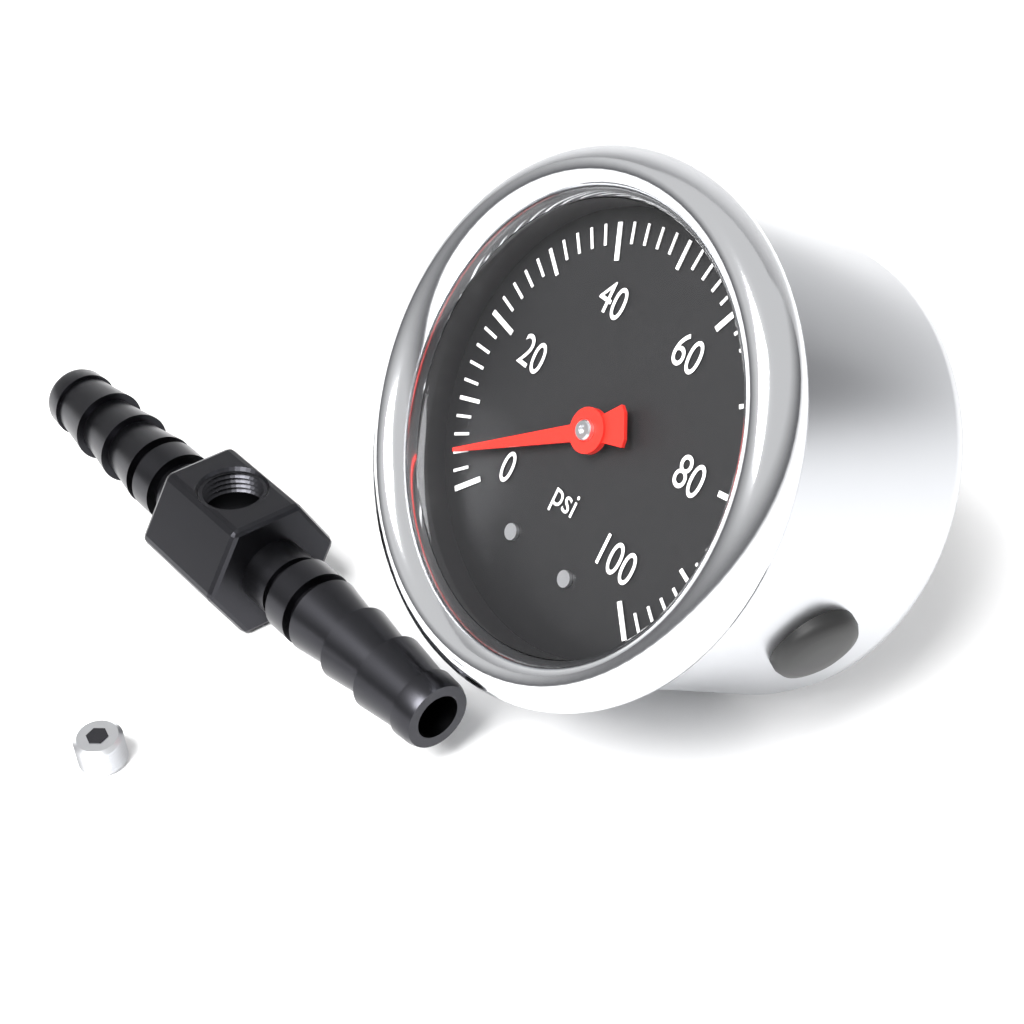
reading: 4 psi
